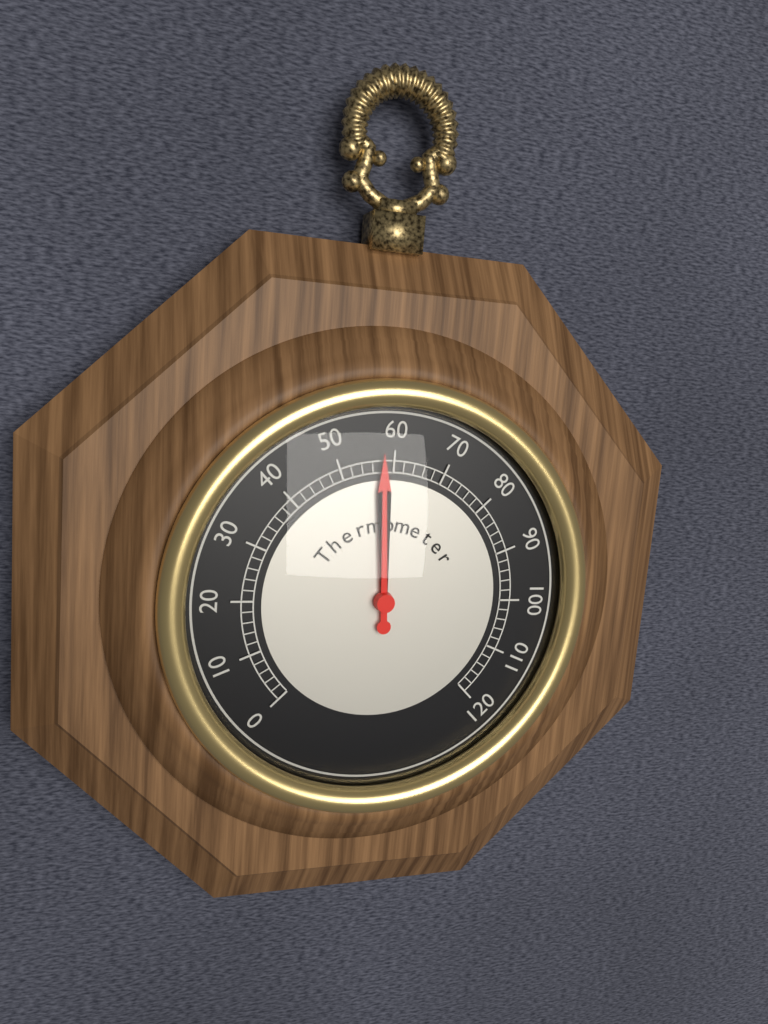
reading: 58 (no unit)
